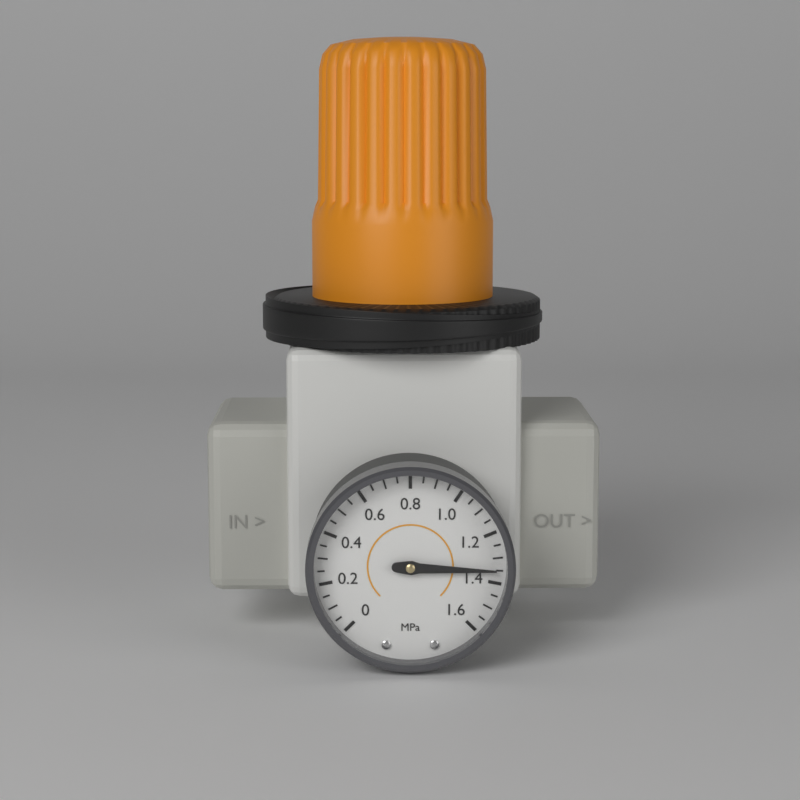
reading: 1.35 MPa
